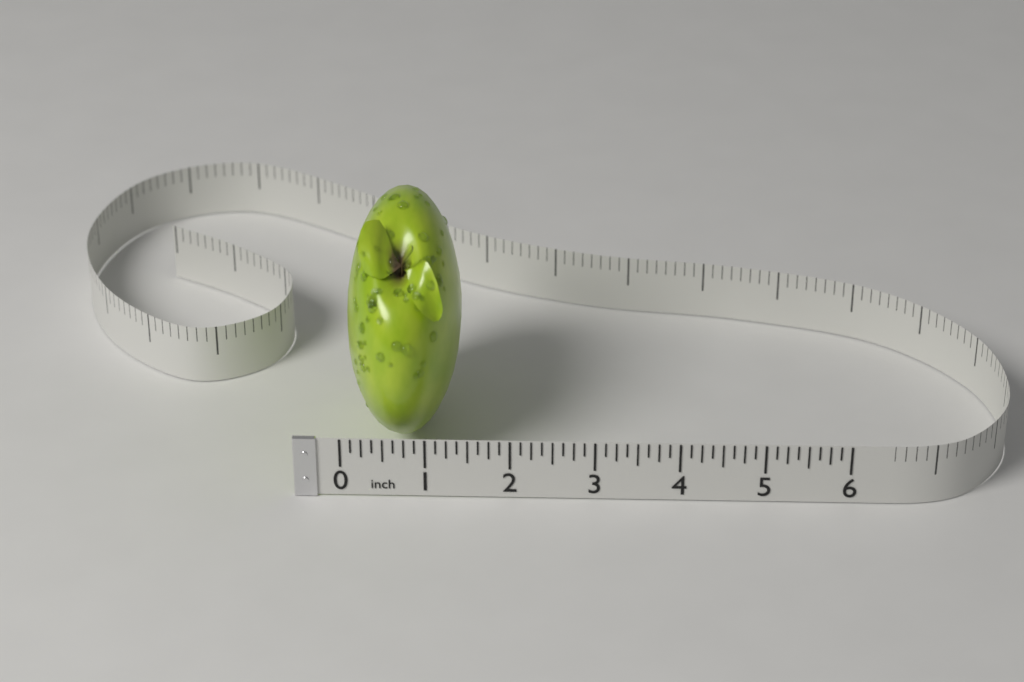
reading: 1.375 in
